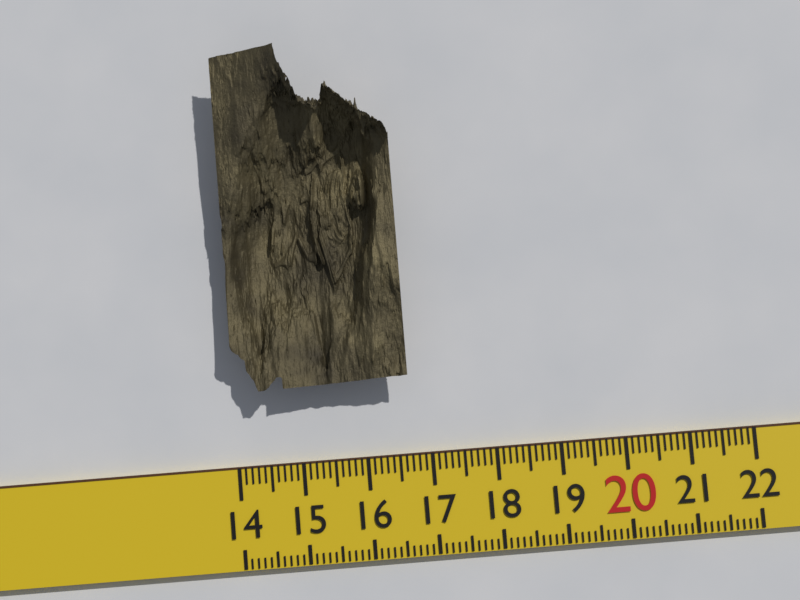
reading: 16.7 (no unit)
